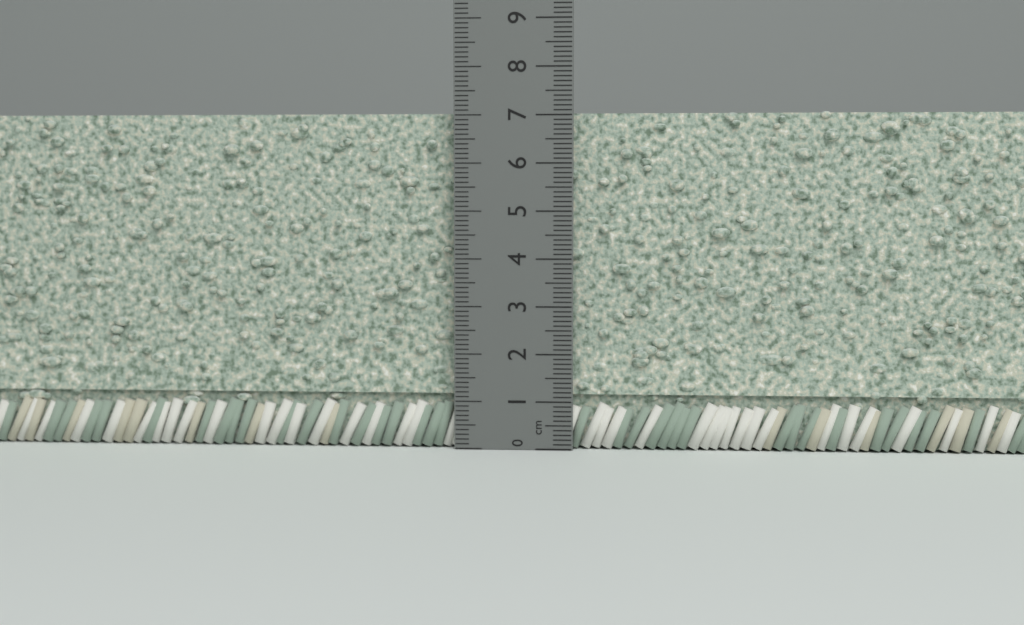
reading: 7.1 cm
